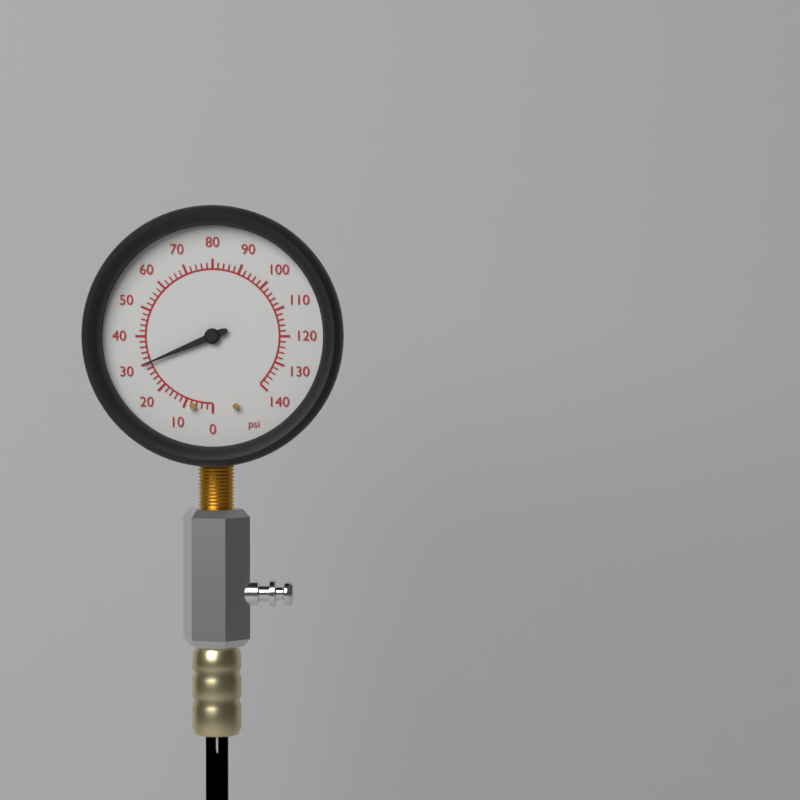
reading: 30 psi
